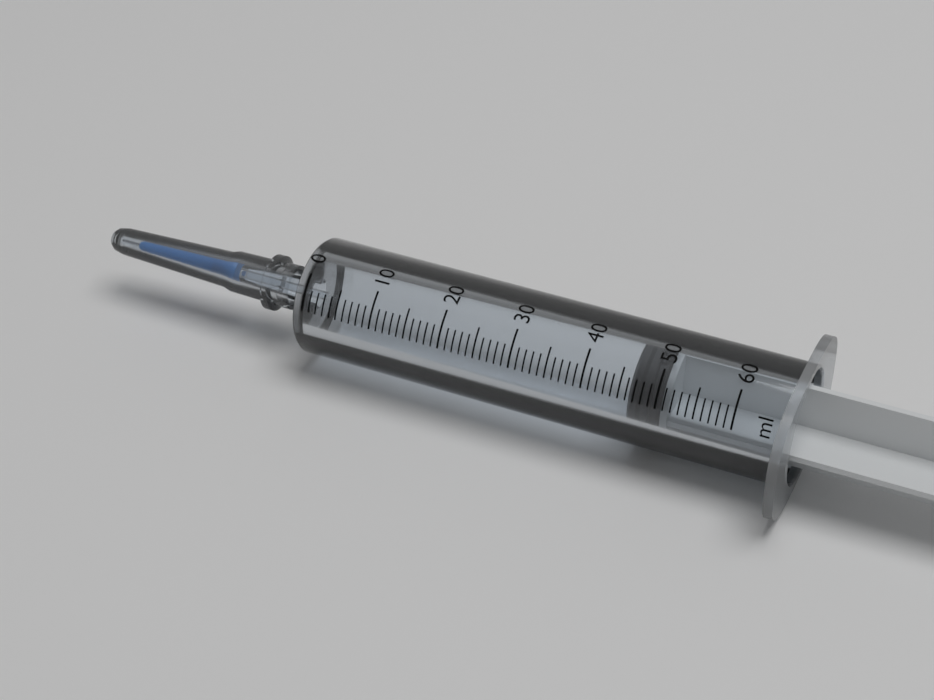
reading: 46 ml
